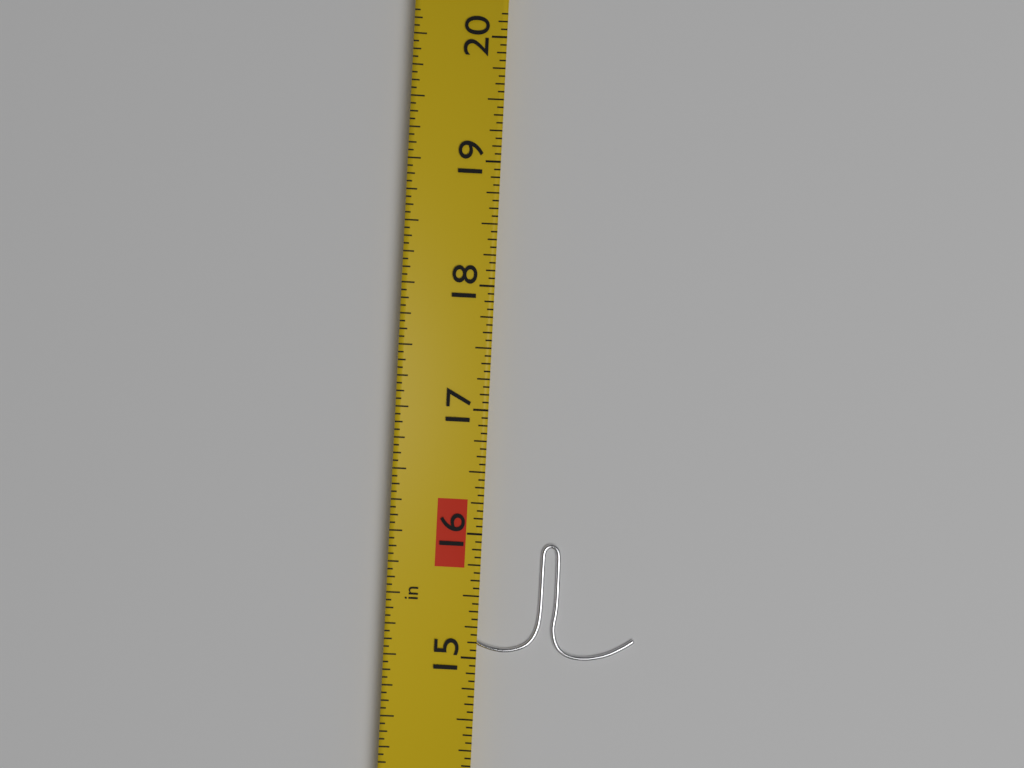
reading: 15.9375 in
